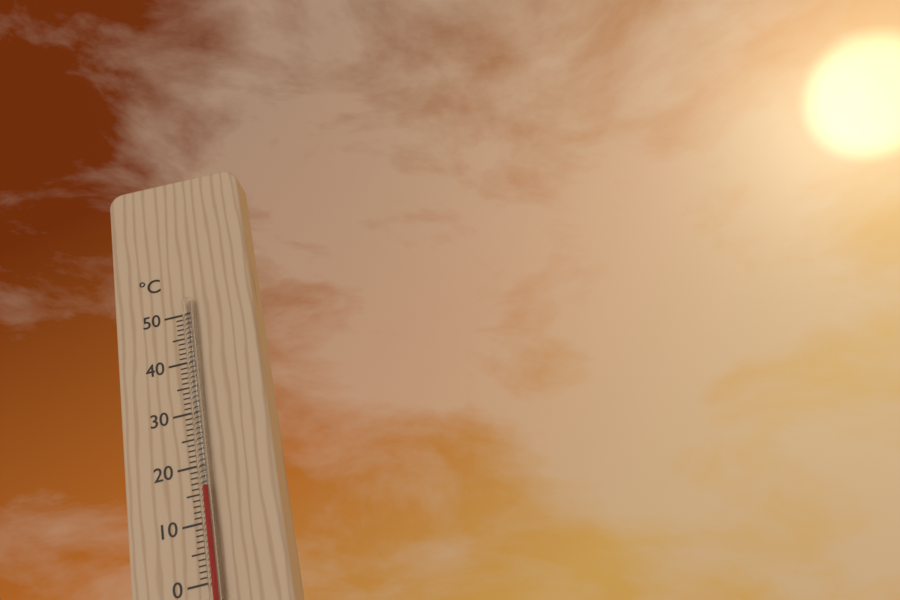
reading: 16 °C
